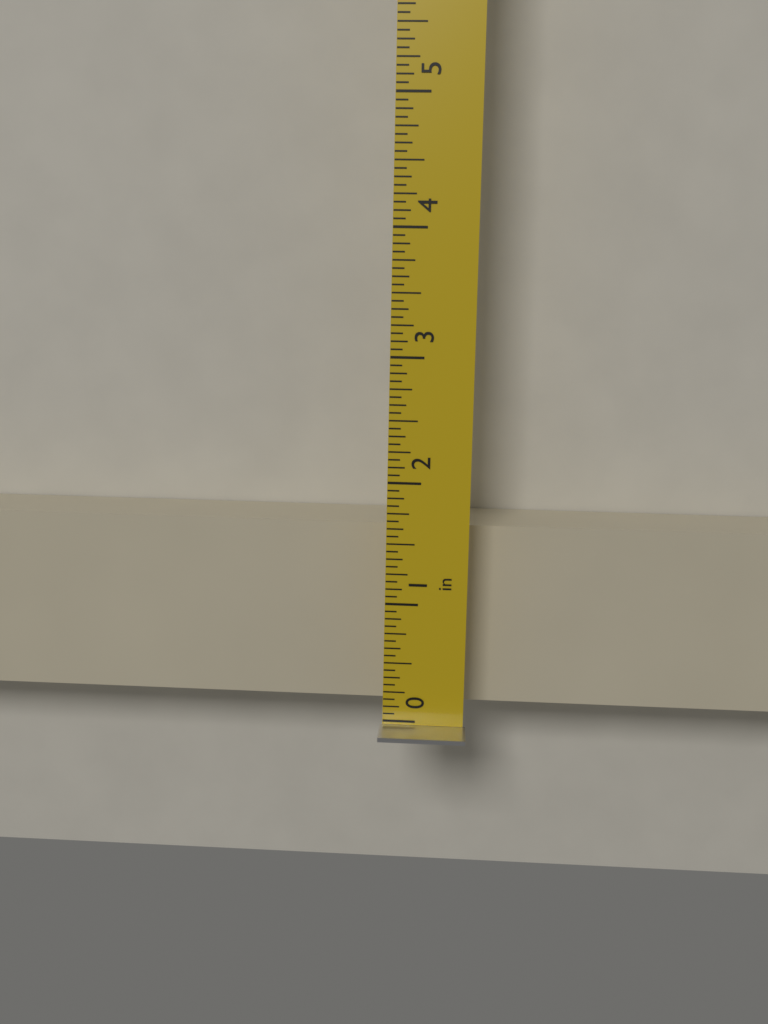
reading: 1.5625 in
